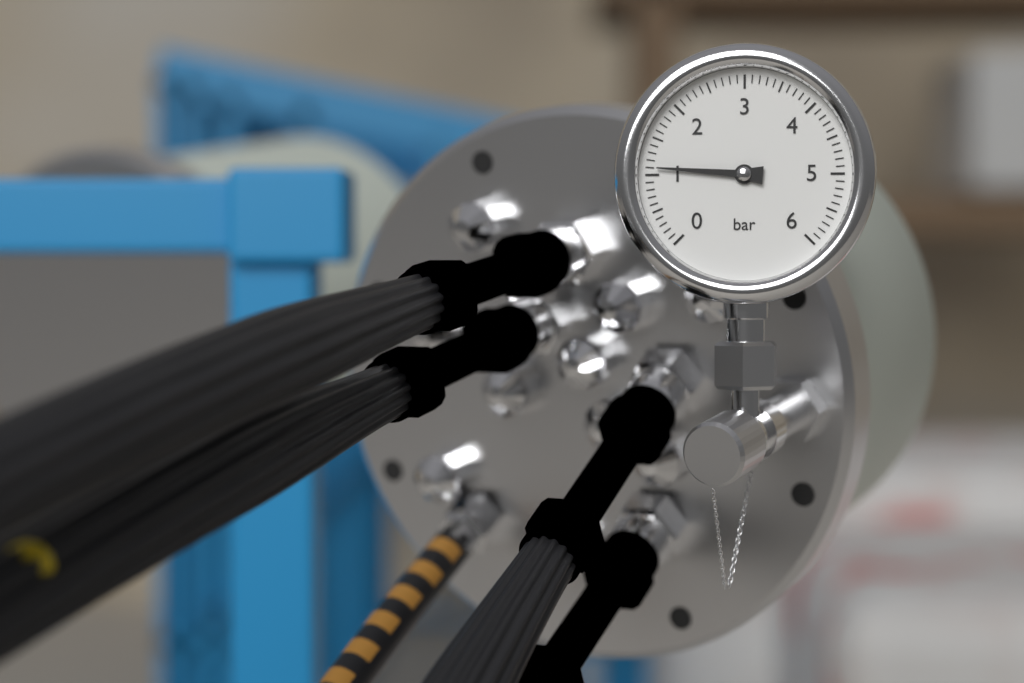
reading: 1.1 bar
